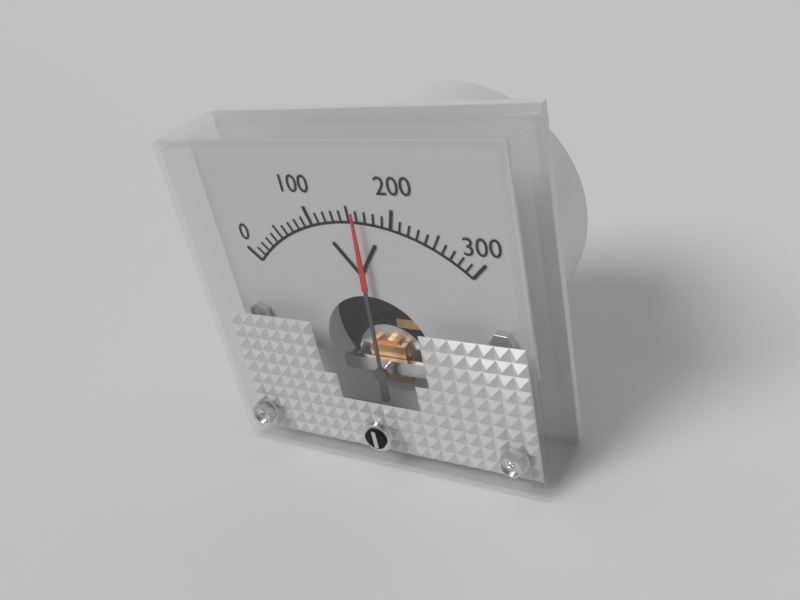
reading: 160 V
